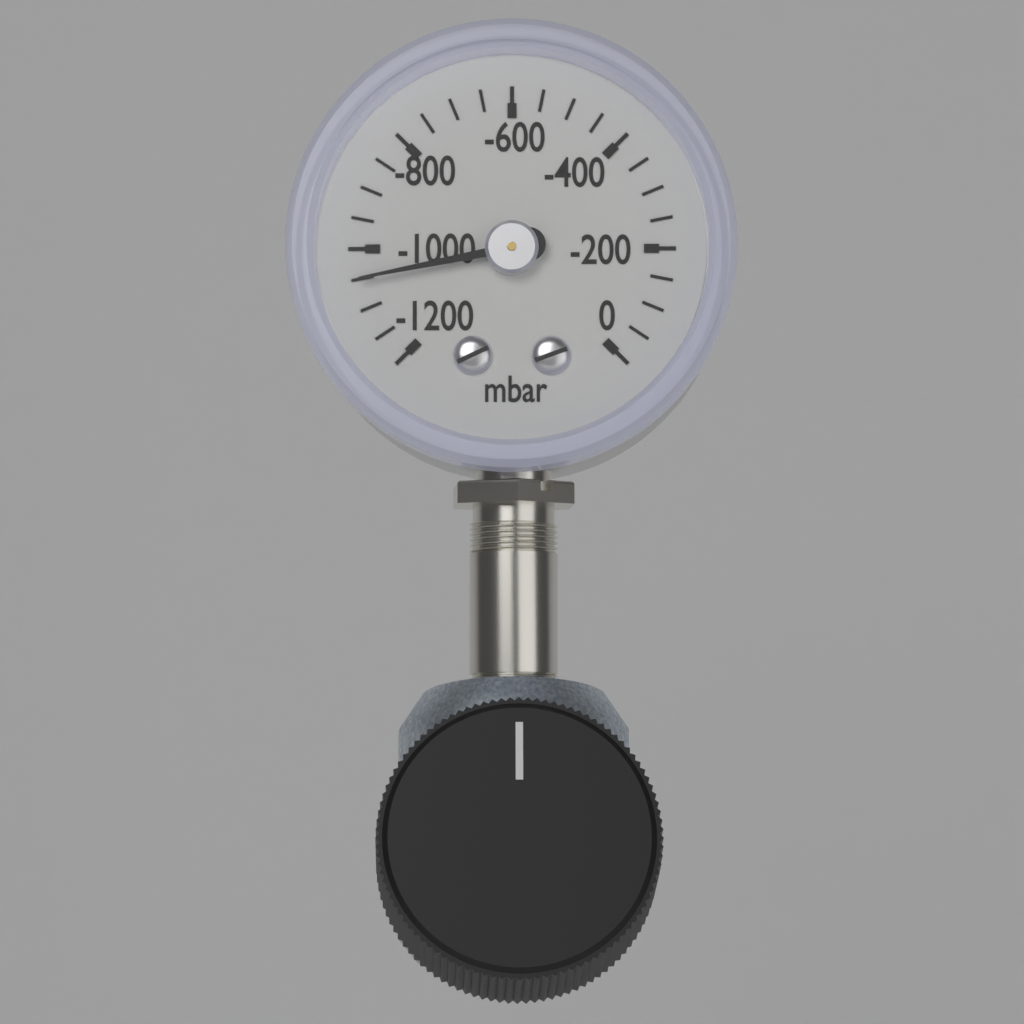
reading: -1050 mbar
